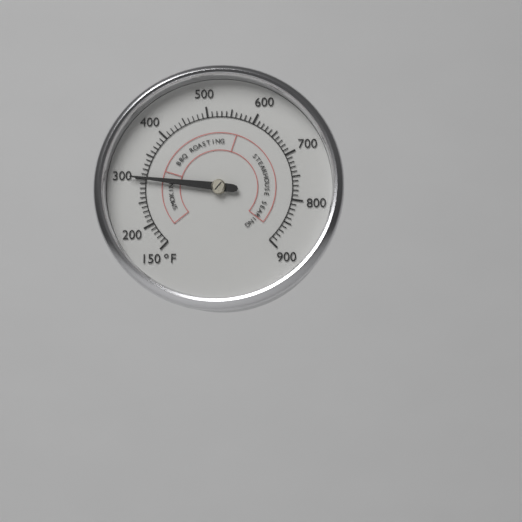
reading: 300 °F
